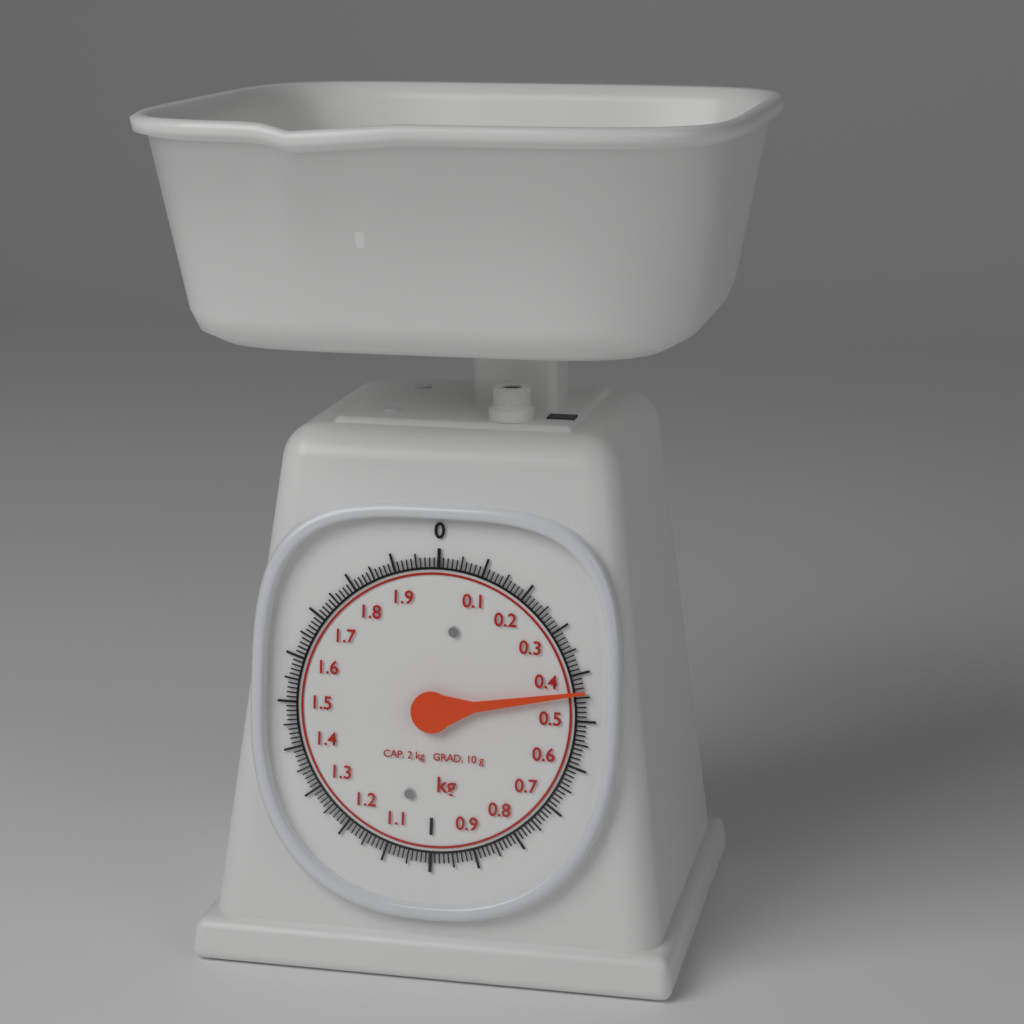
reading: 0.44 kg
